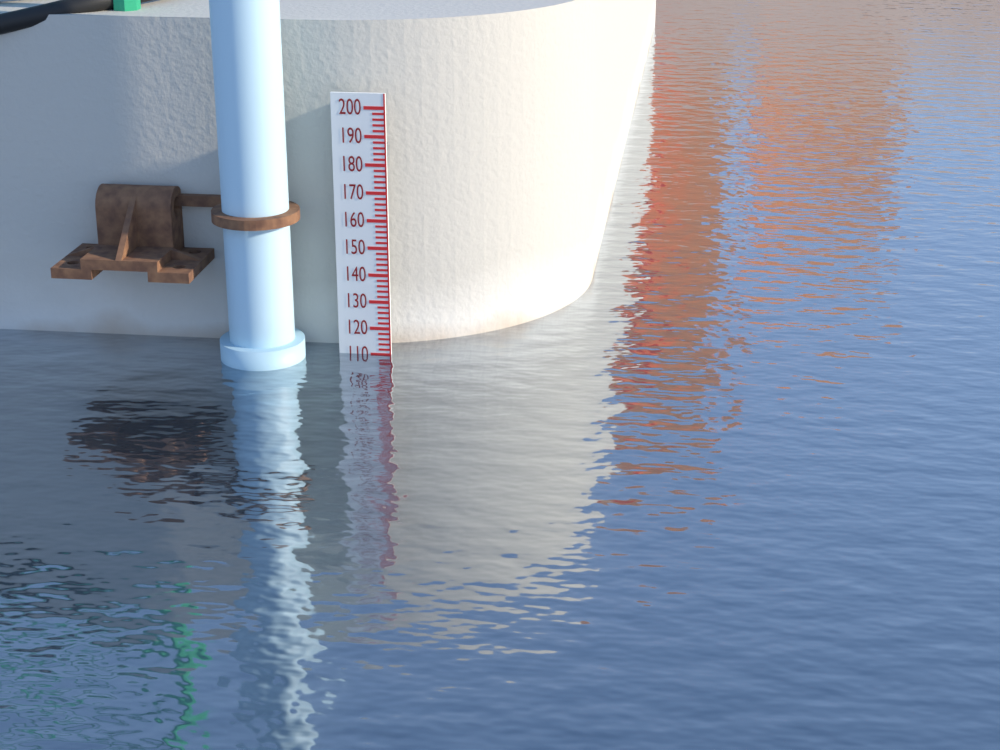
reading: 110 (no unit)
